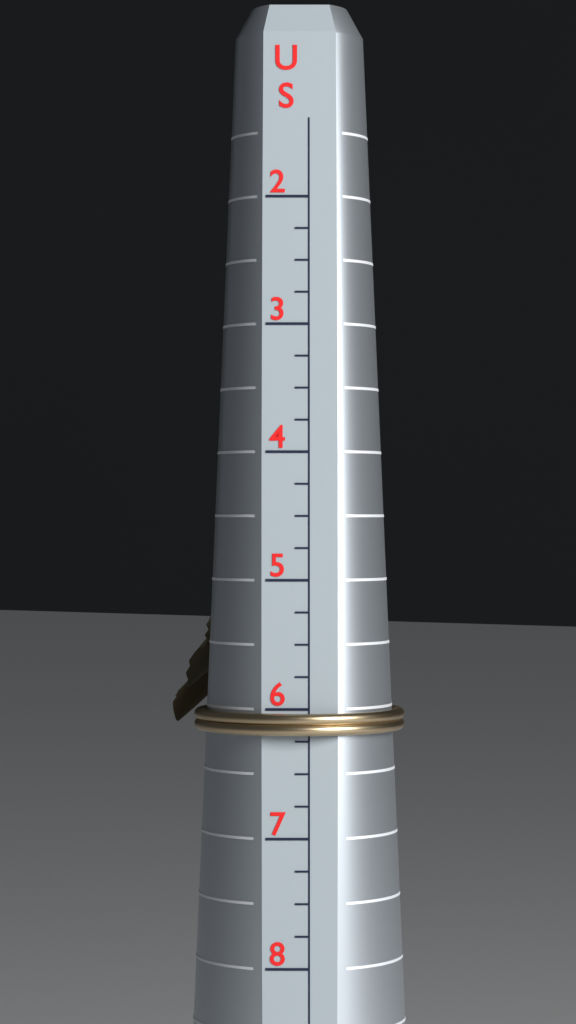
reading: 6.20 US
